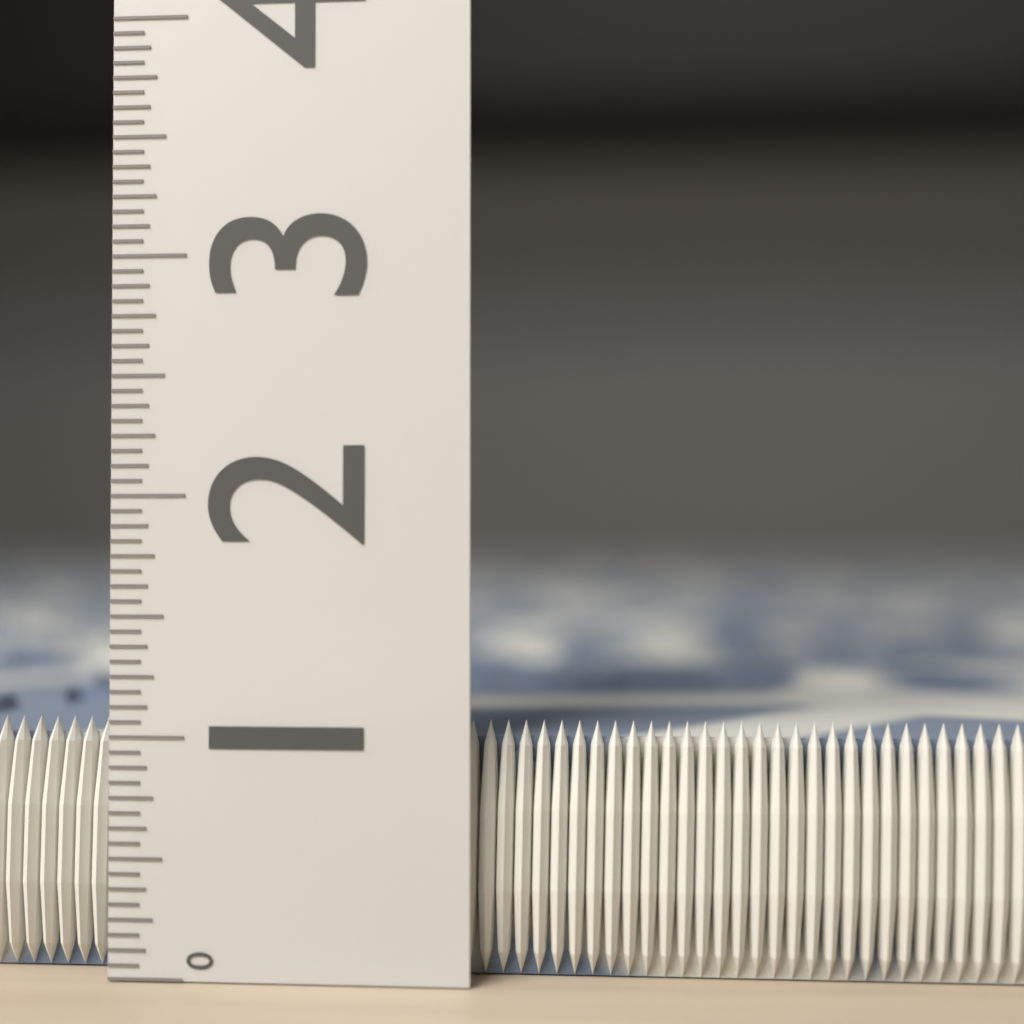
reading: 1.0625 (no unit)
